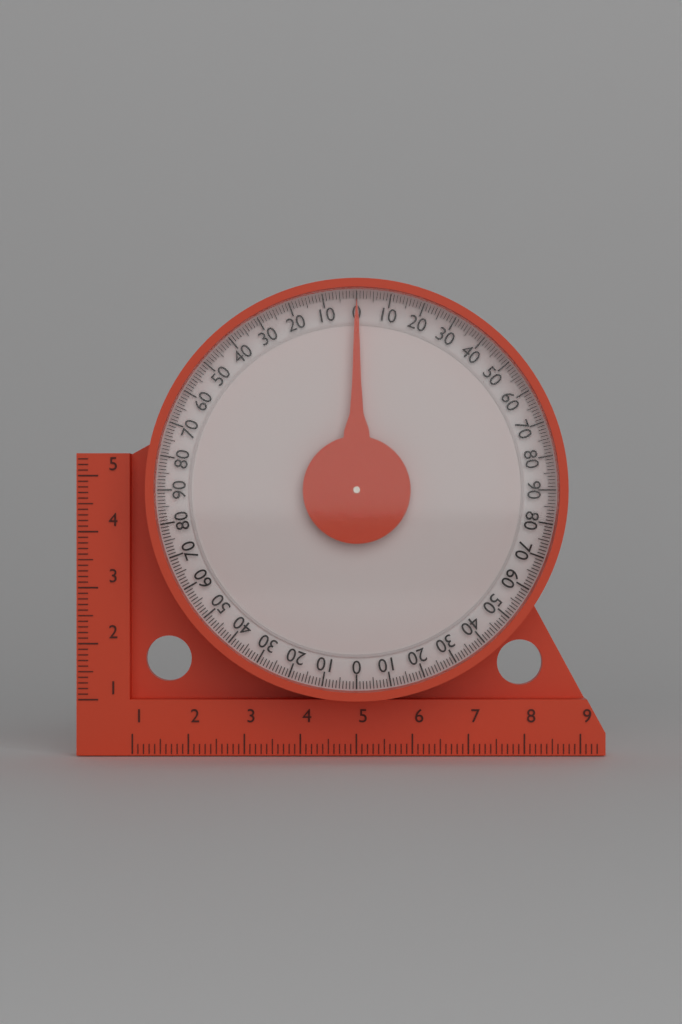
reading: 0 (no unit)
